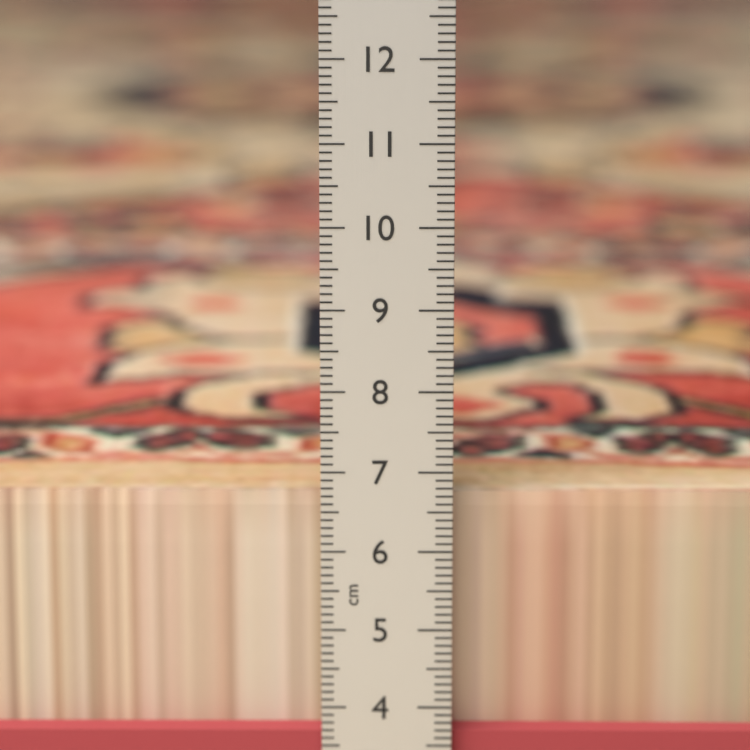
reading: 6.6 cm
